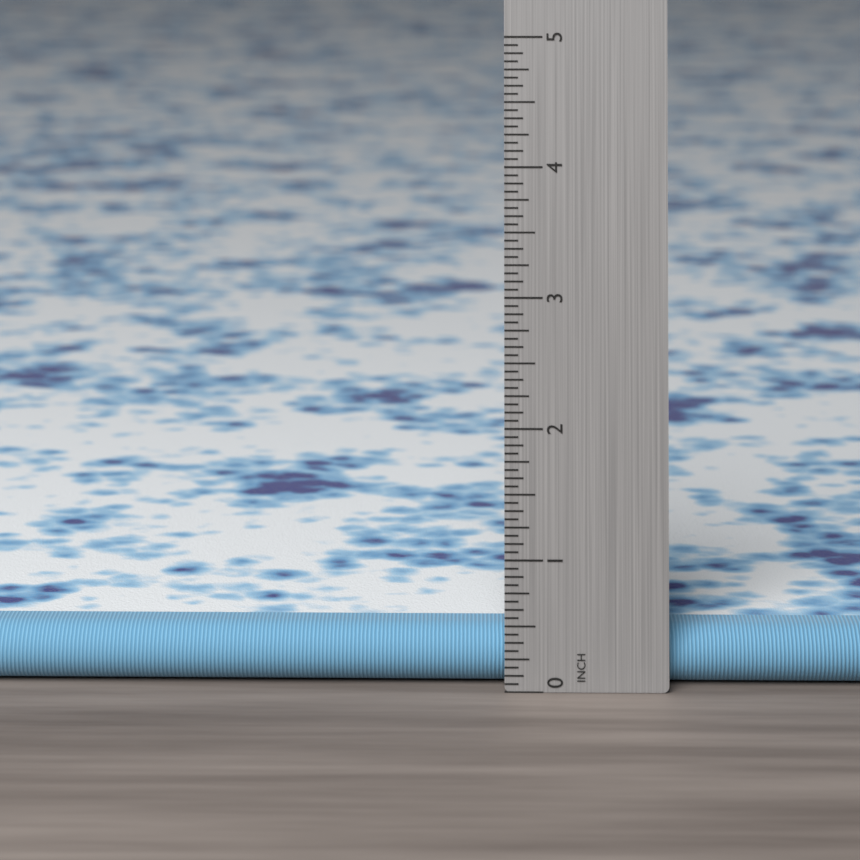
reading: 0.4375 in
